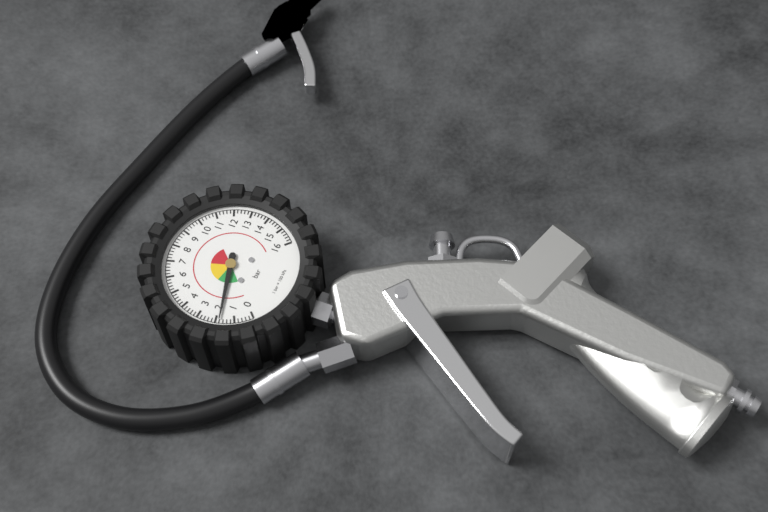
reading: 1.8 bar
